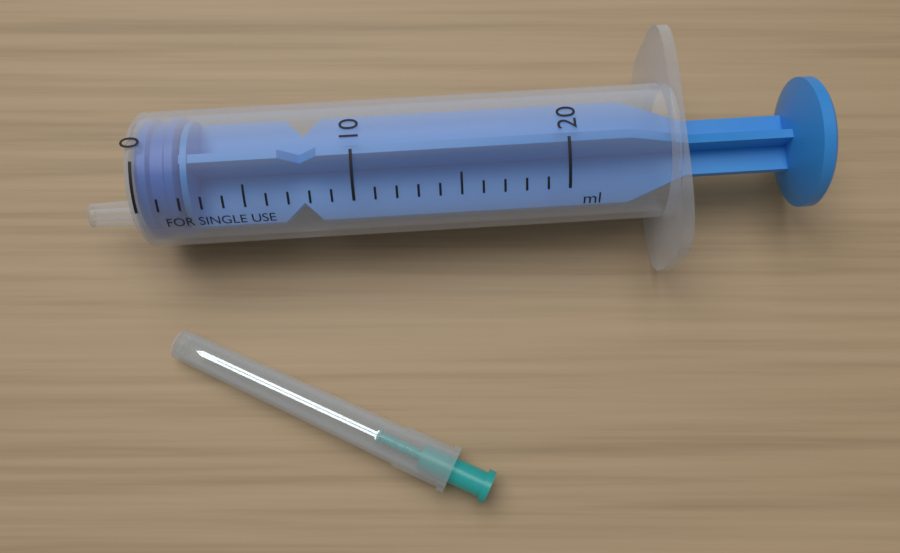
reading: 0 ml
